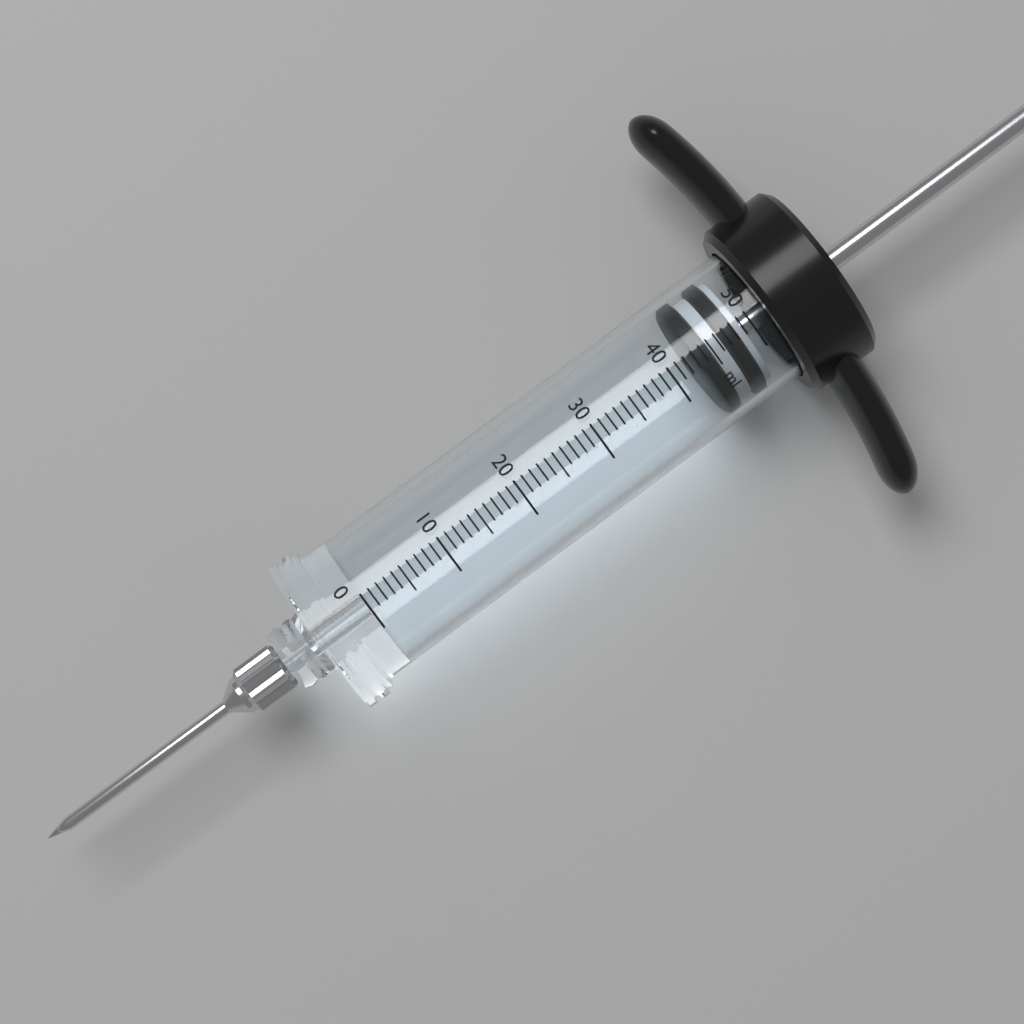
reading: 43 ml
